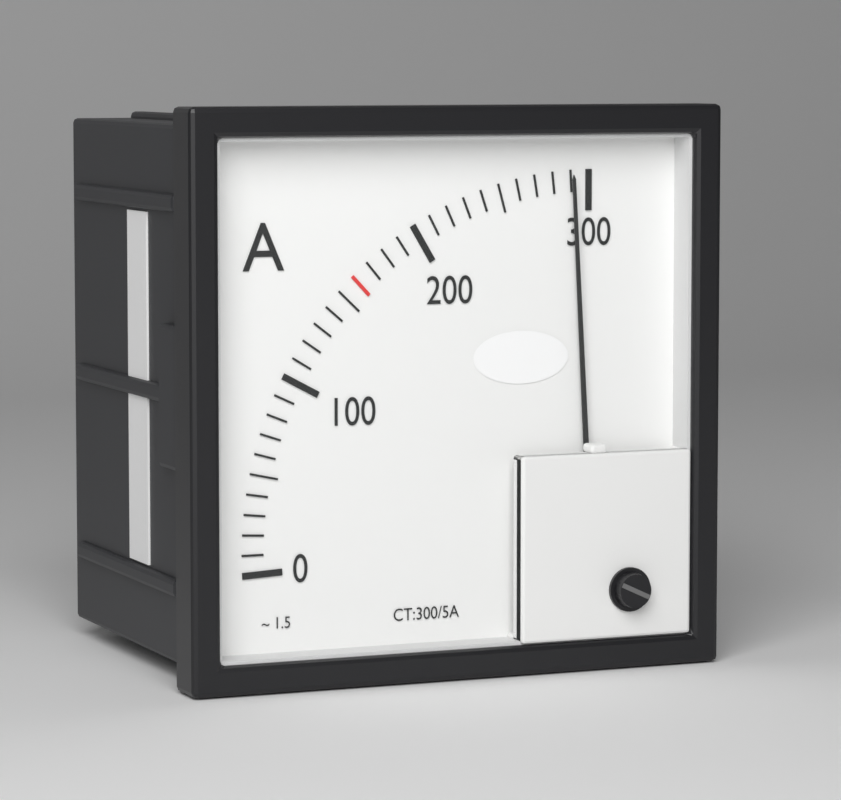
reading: 290 A
